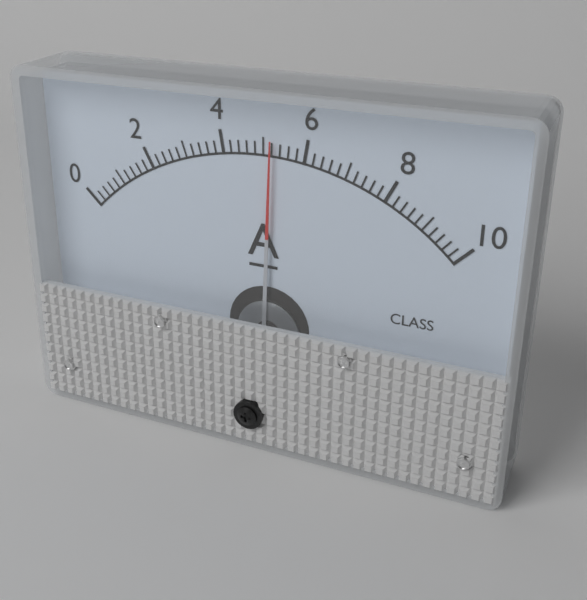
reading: 5.2 A
